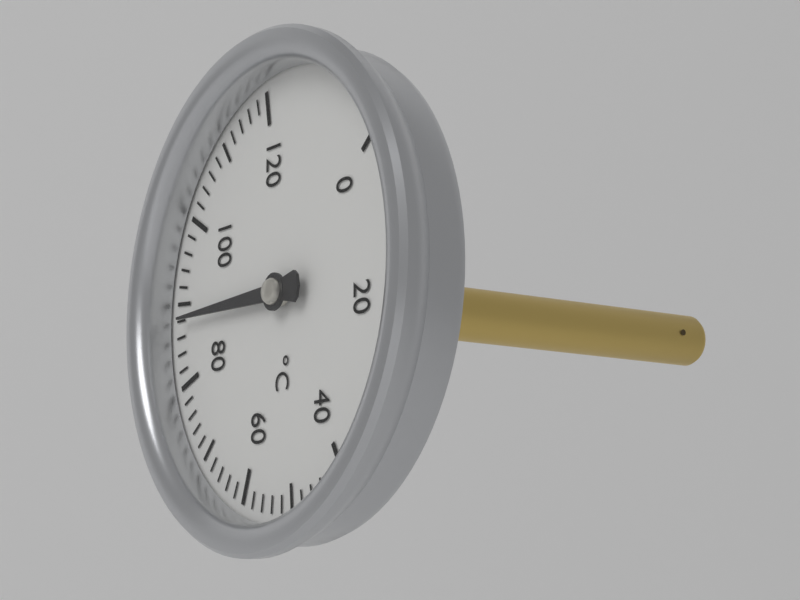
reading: 88 °C
